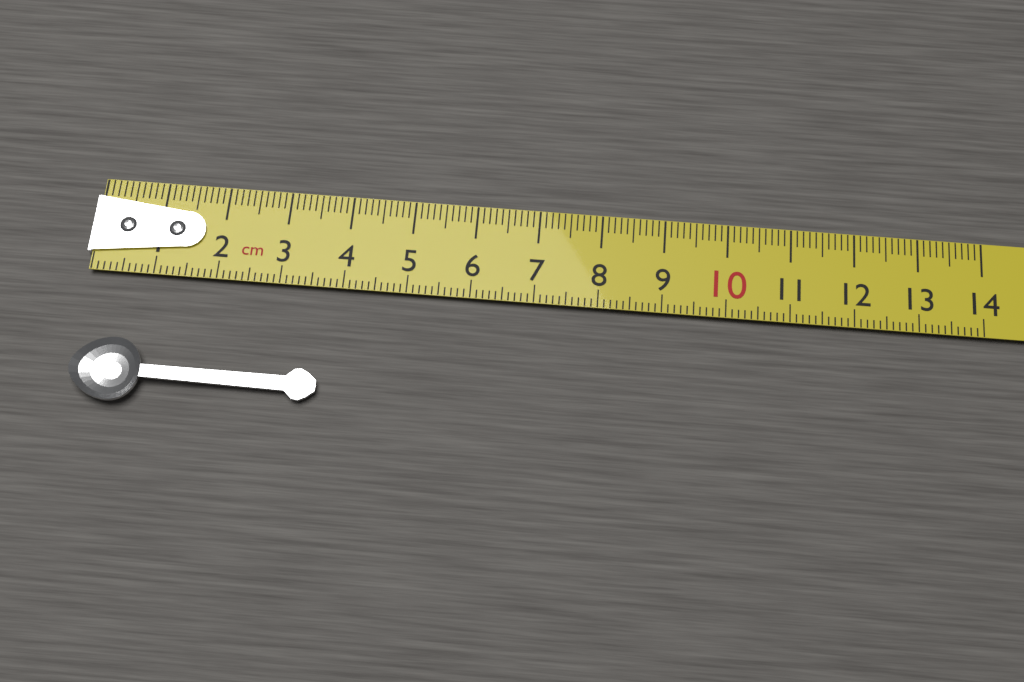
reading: 3.8 cm
